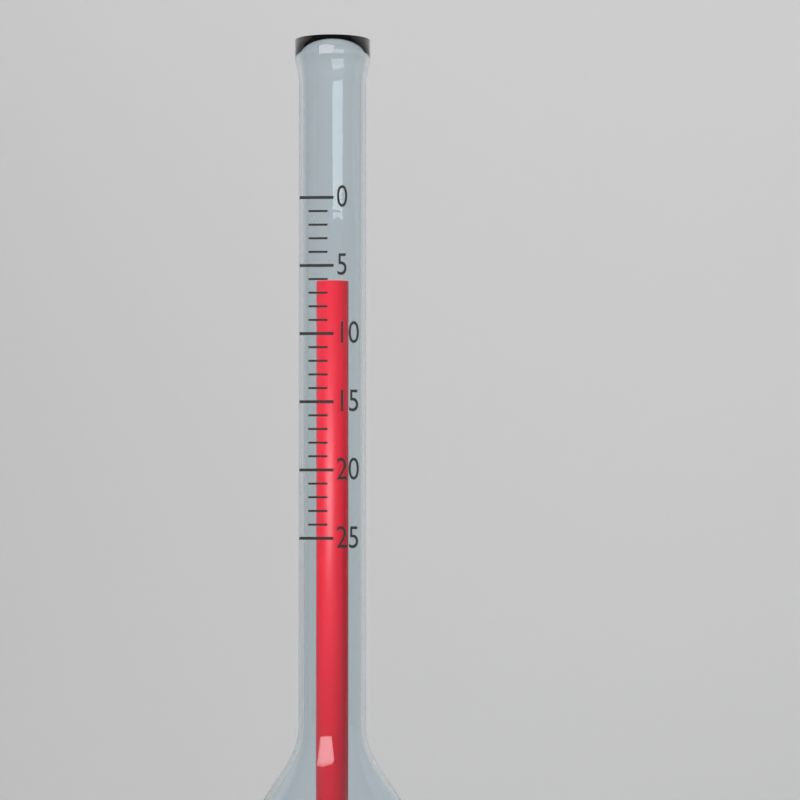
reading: 6 (no unit)
